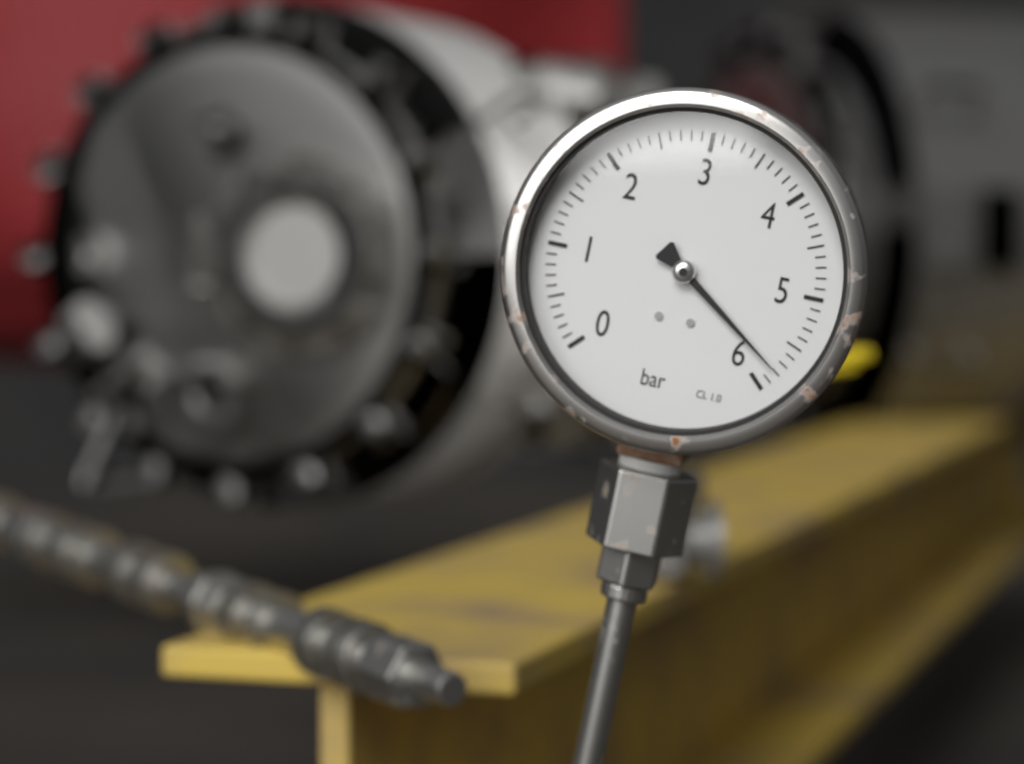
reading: 5.8 bar
